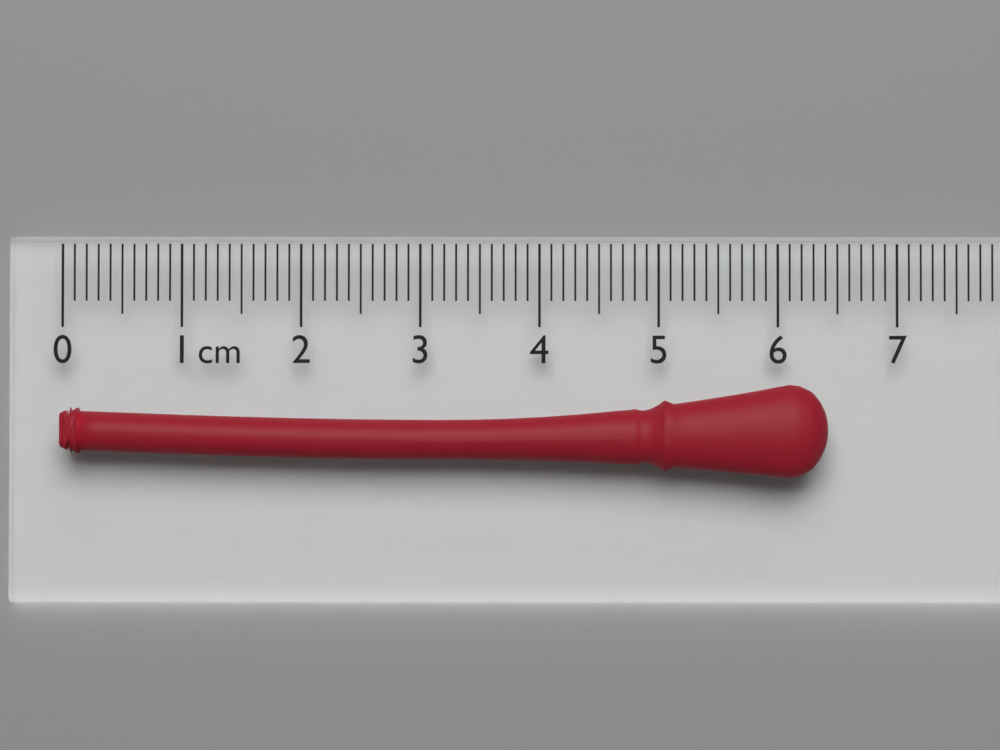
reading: 6.4 cm
